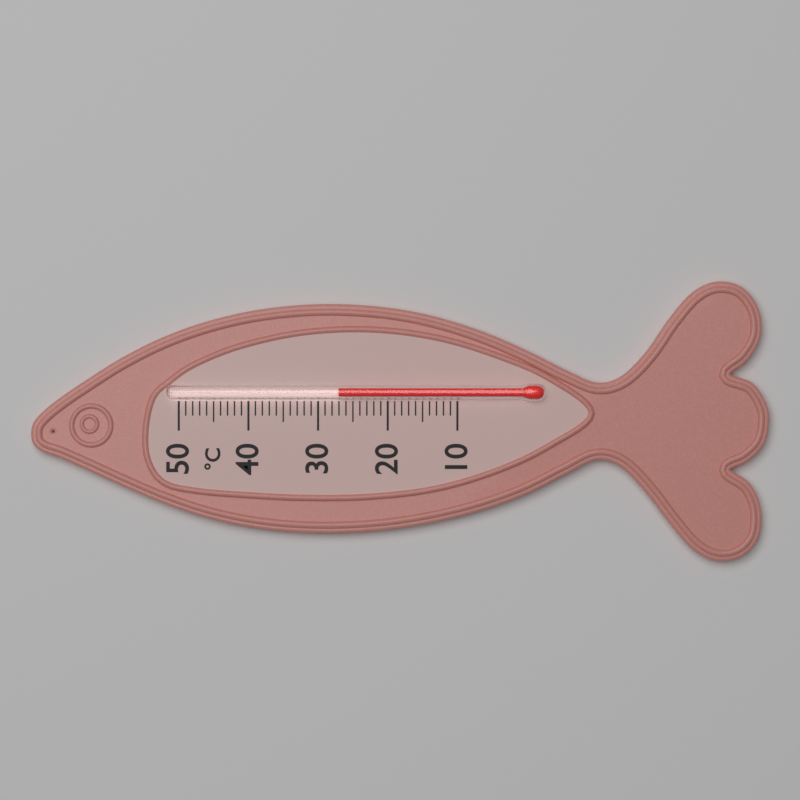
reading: 27 °C
